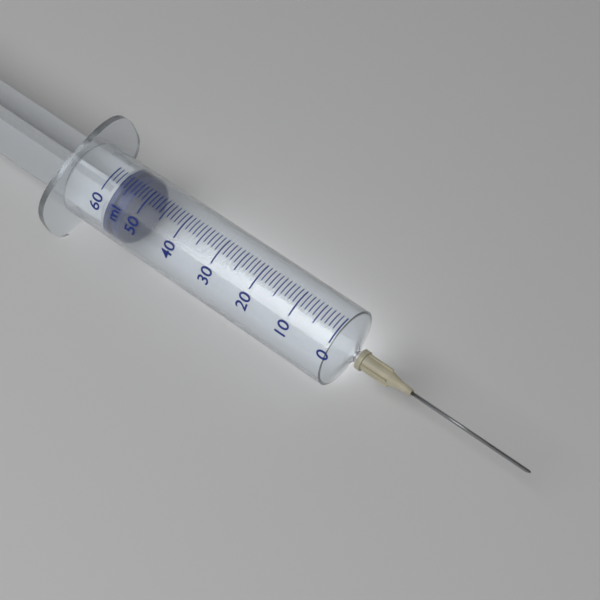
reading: 53 ml
